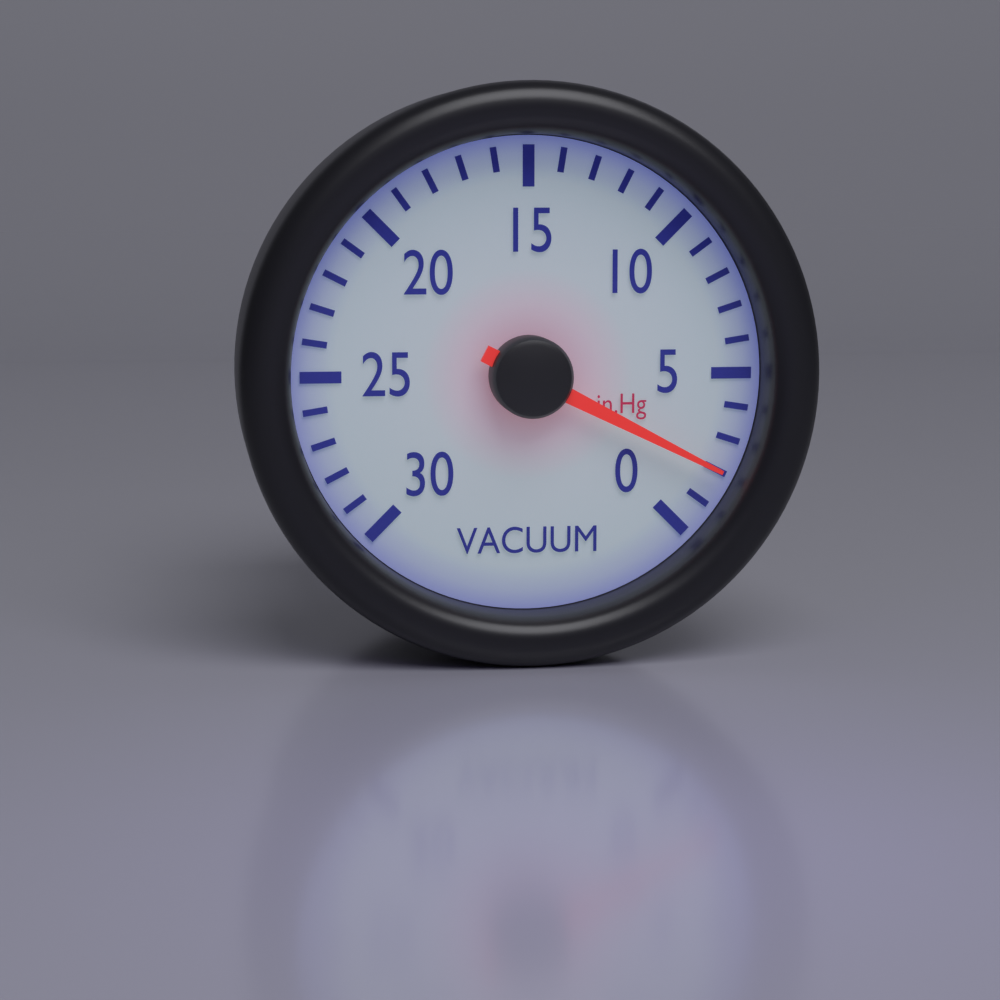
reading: 2 inHg
